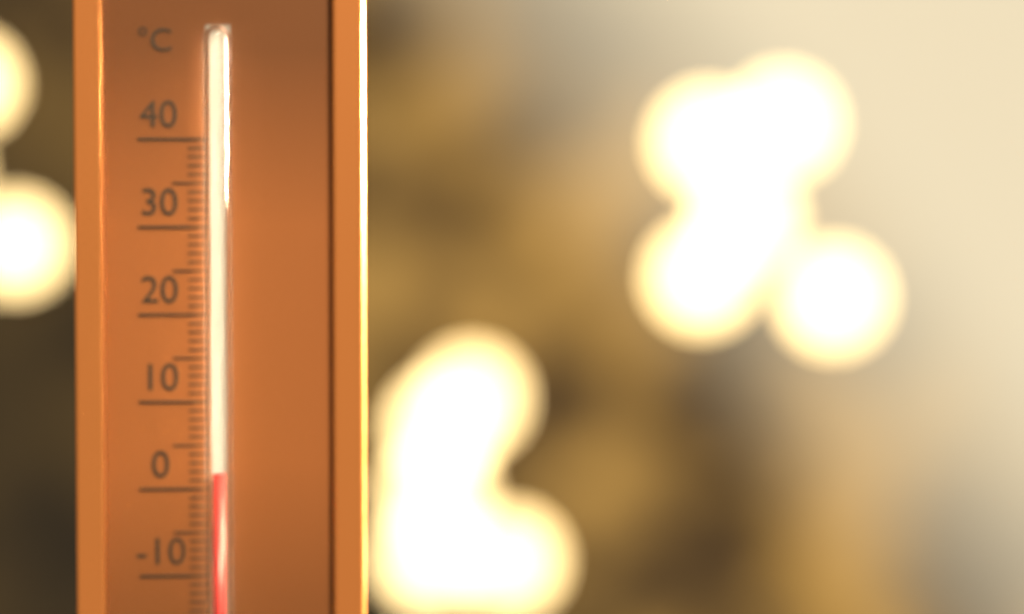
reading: 2 °C
